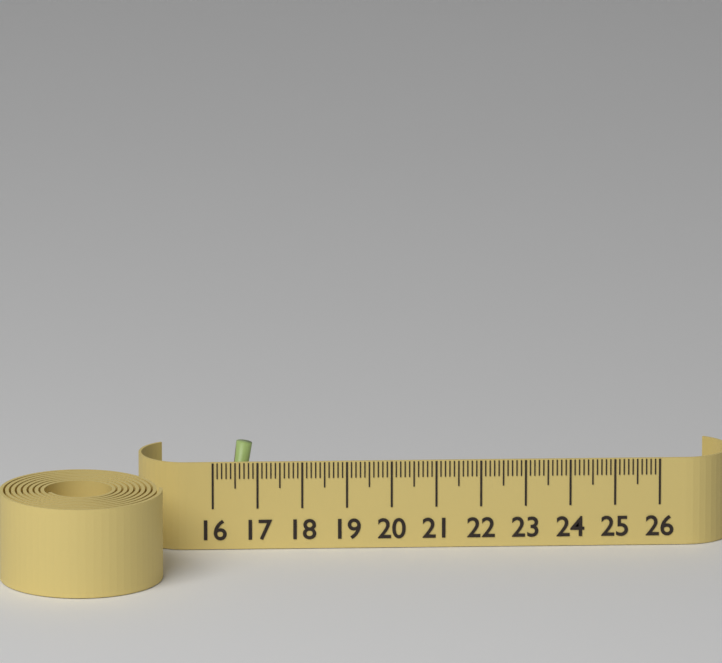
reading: 17.0 (no unit)
